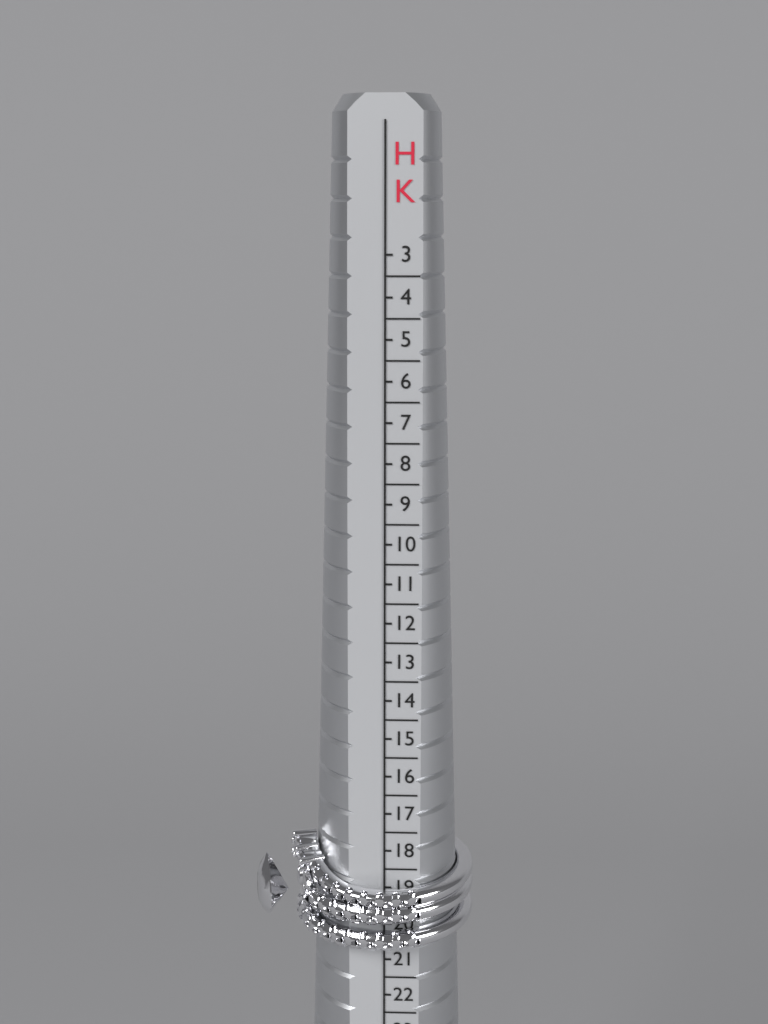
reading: 20.5 HK
